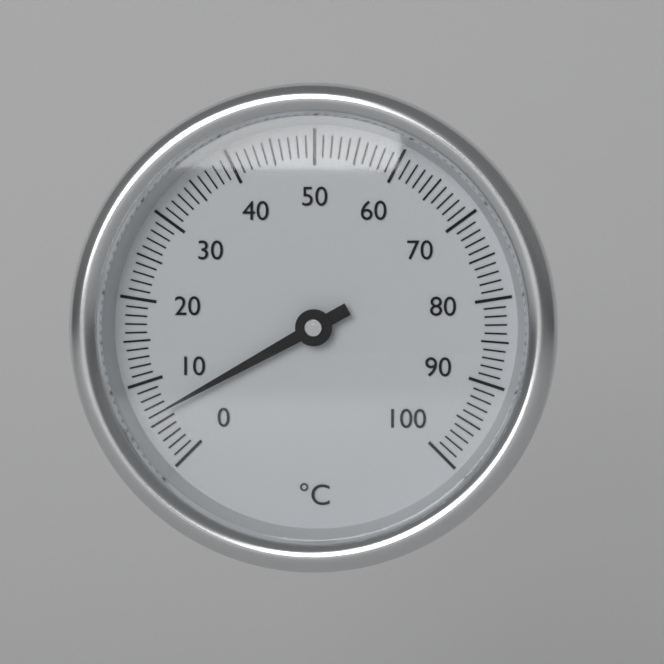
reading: 6 °C
